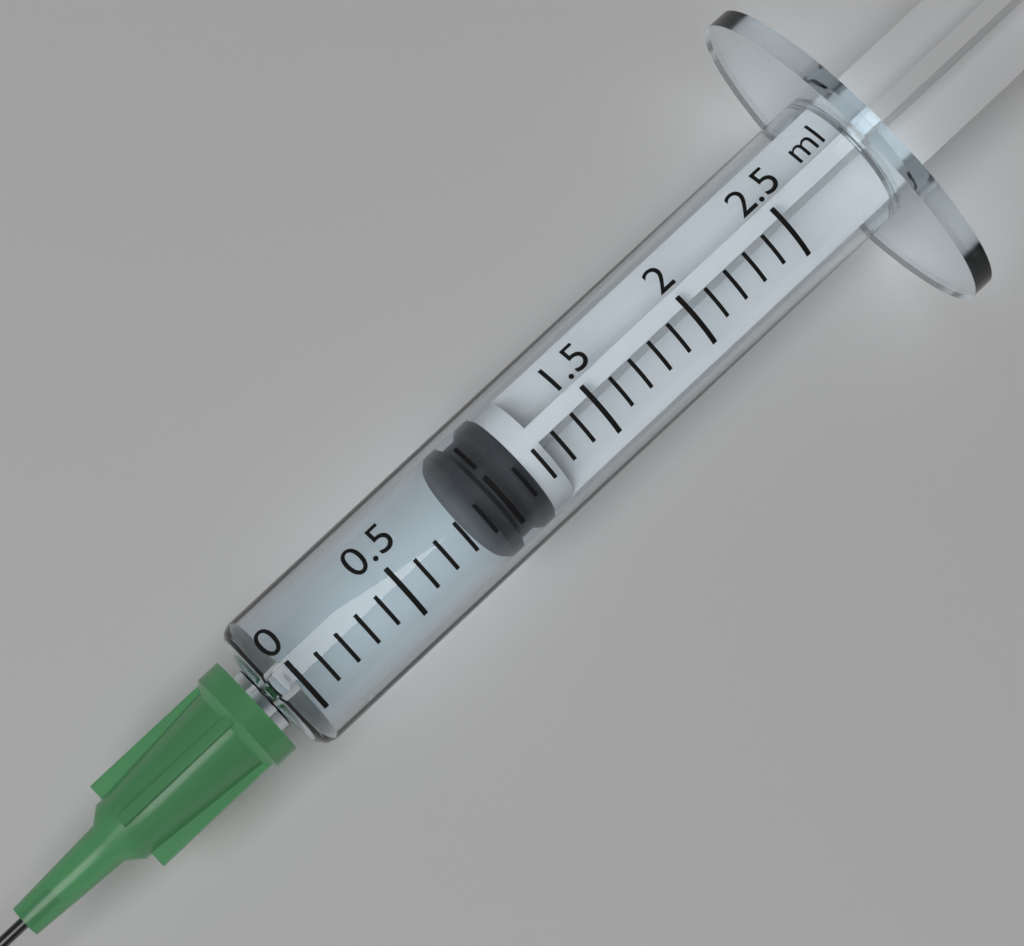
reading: 0.9 ml
